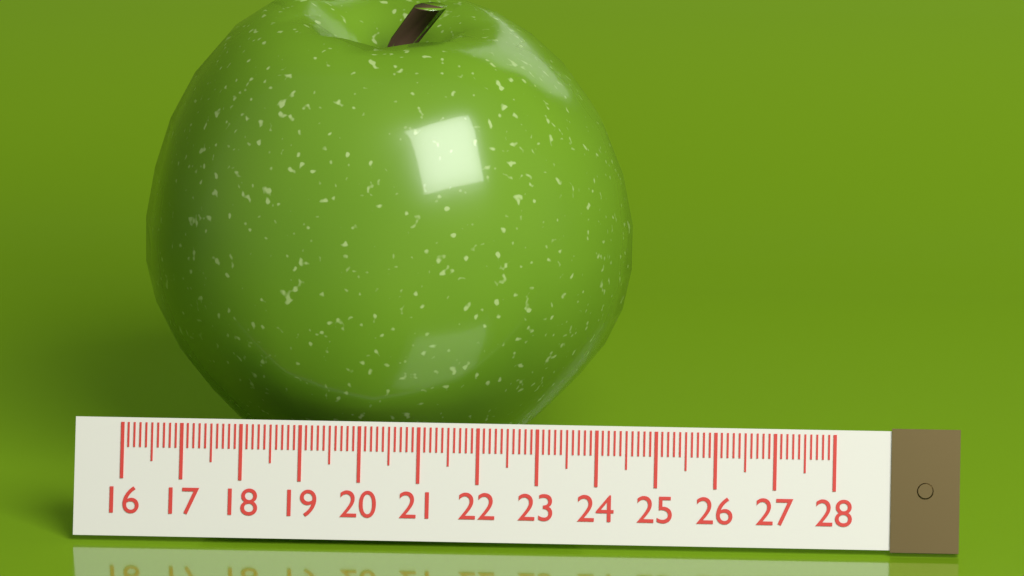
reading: 24.4 (no unit)
